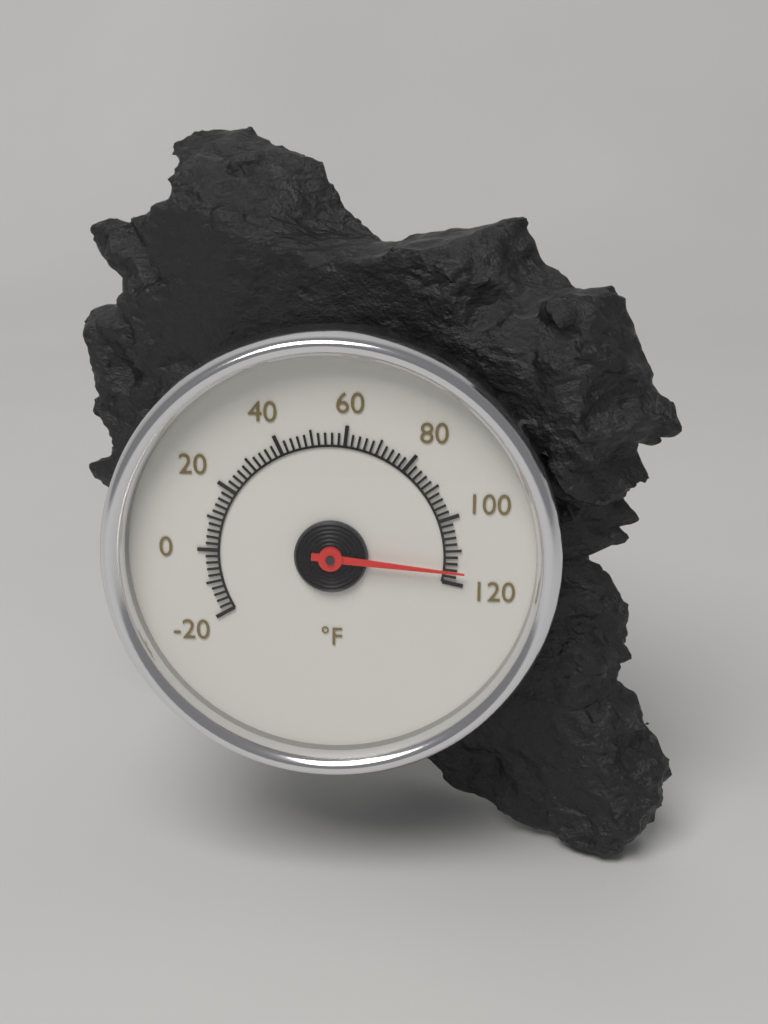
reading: 116 °F
